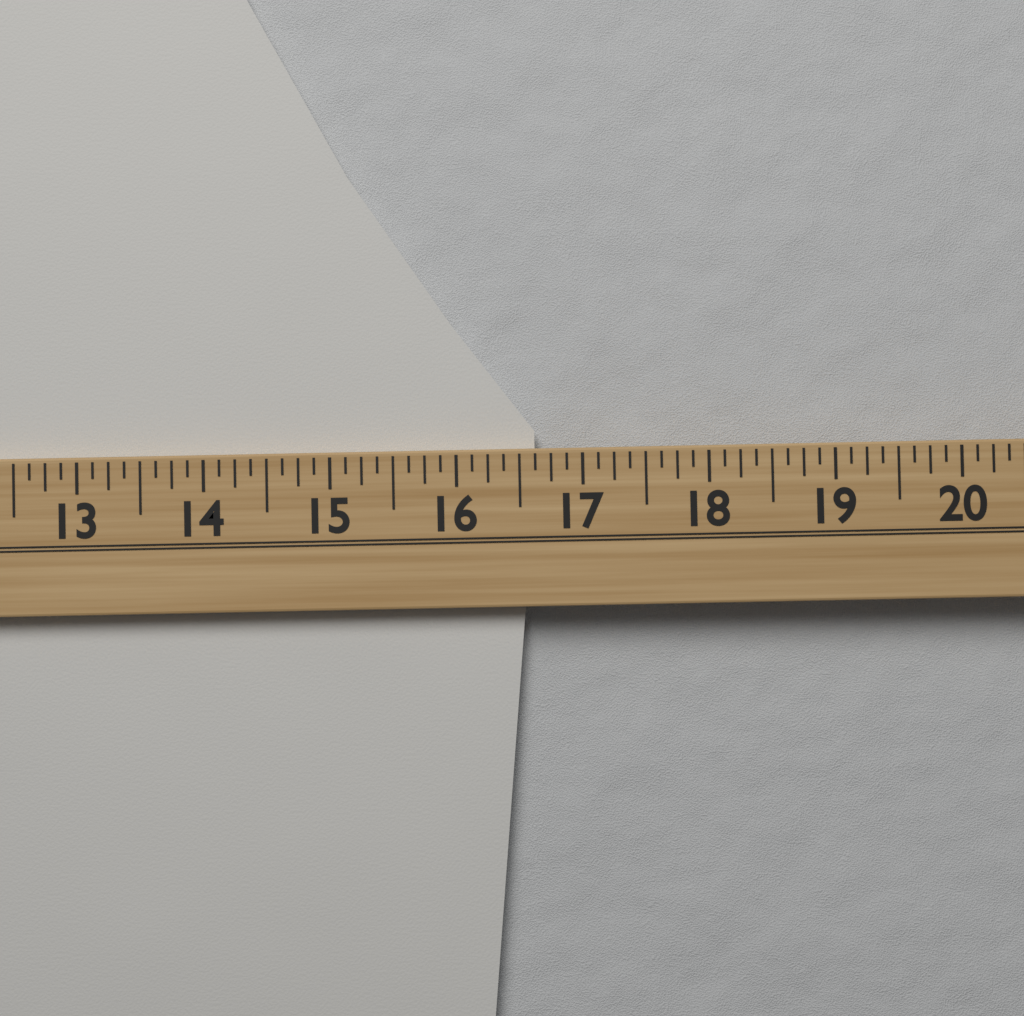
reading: 16.625 (no unit)
